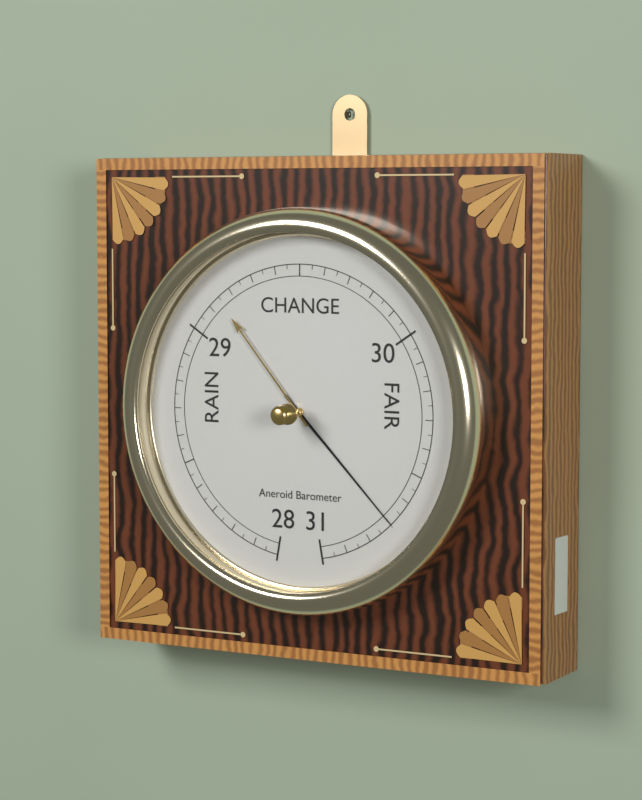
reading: 30.70 inHg
